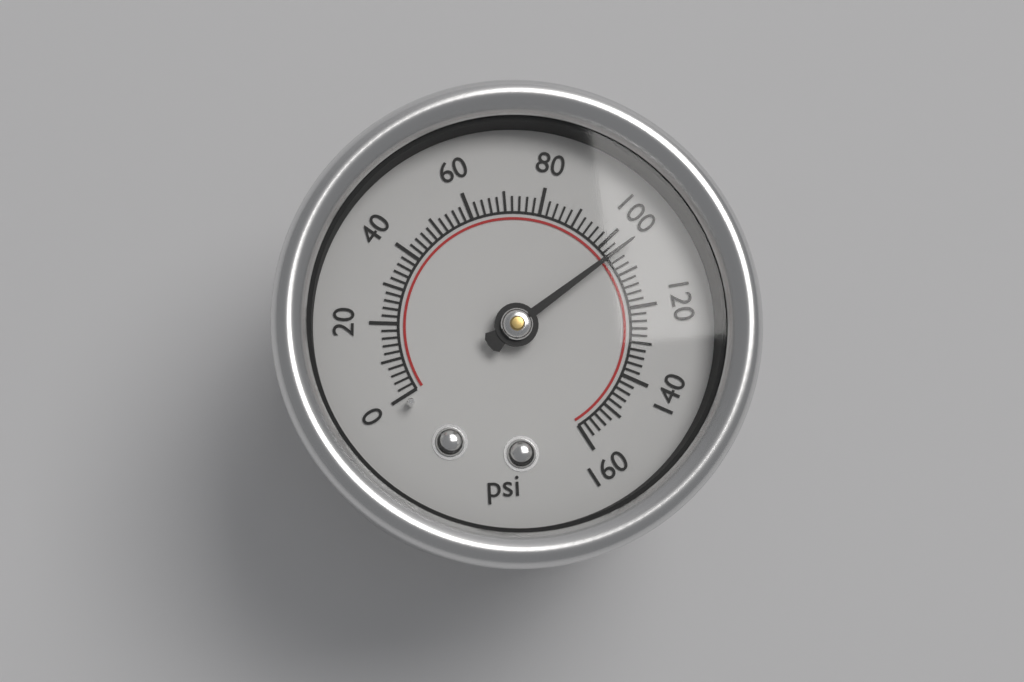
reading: 104 psi
